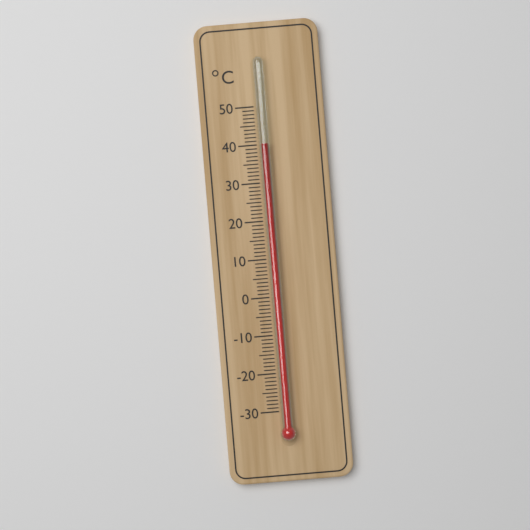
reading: 40 °C
